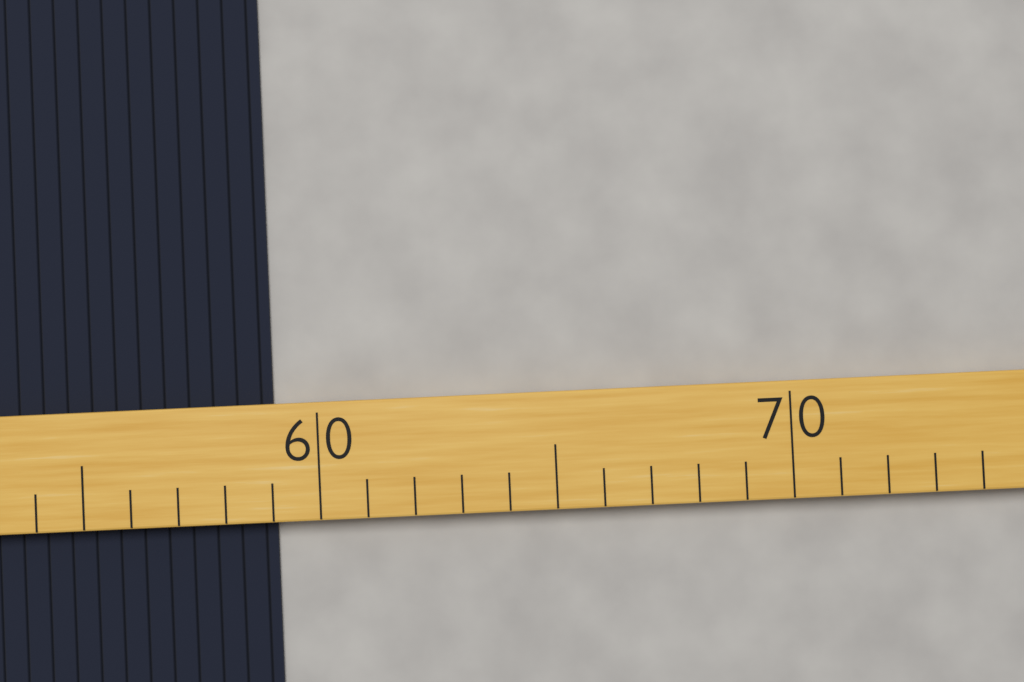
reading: 59 (no unit)
